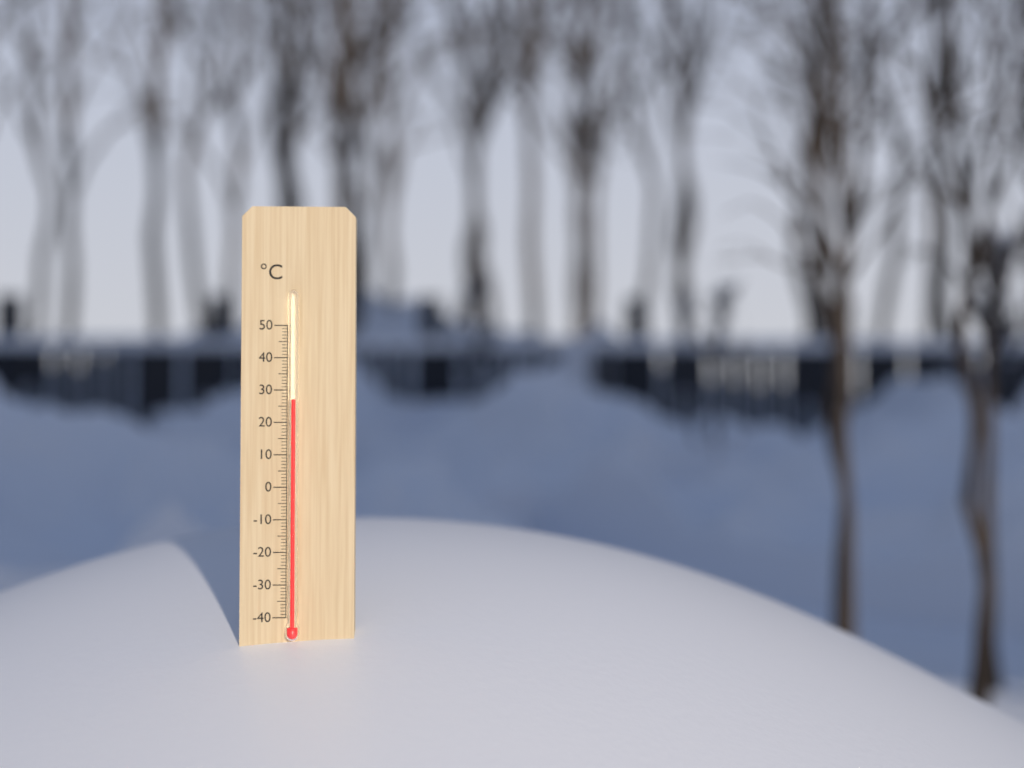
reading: 27 °C
